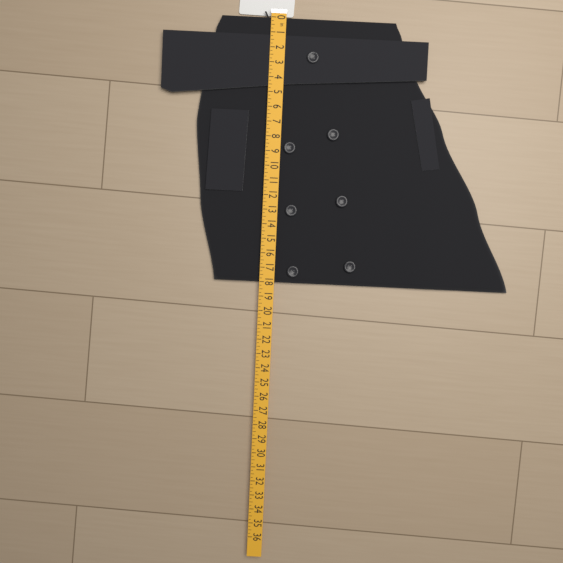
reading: 18.00 in
